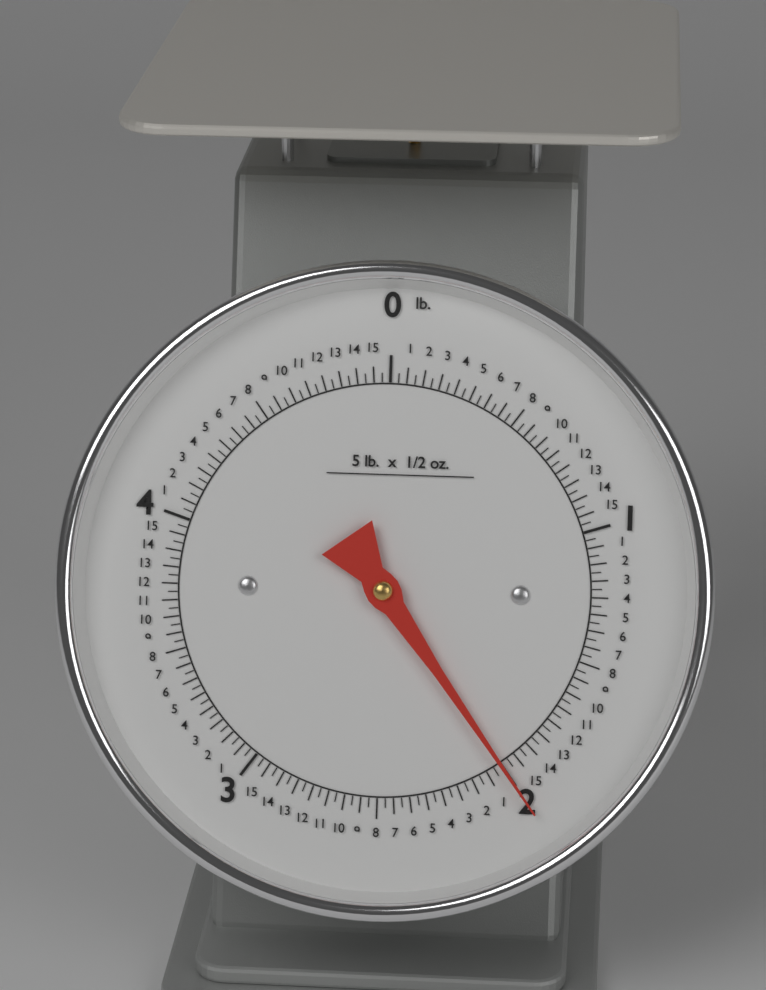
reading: 2.00000 lb
